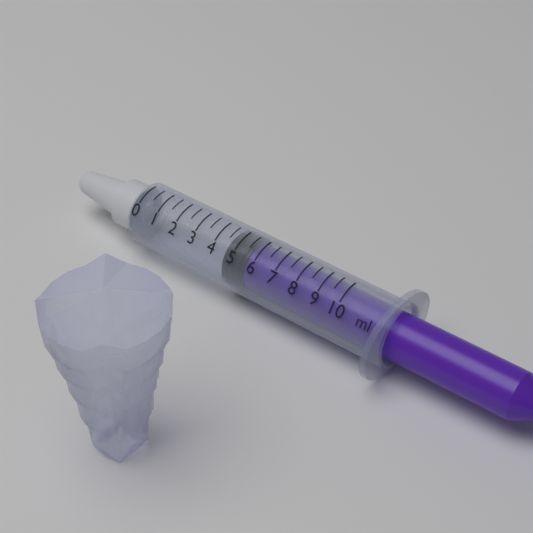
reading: 4.5 ml
